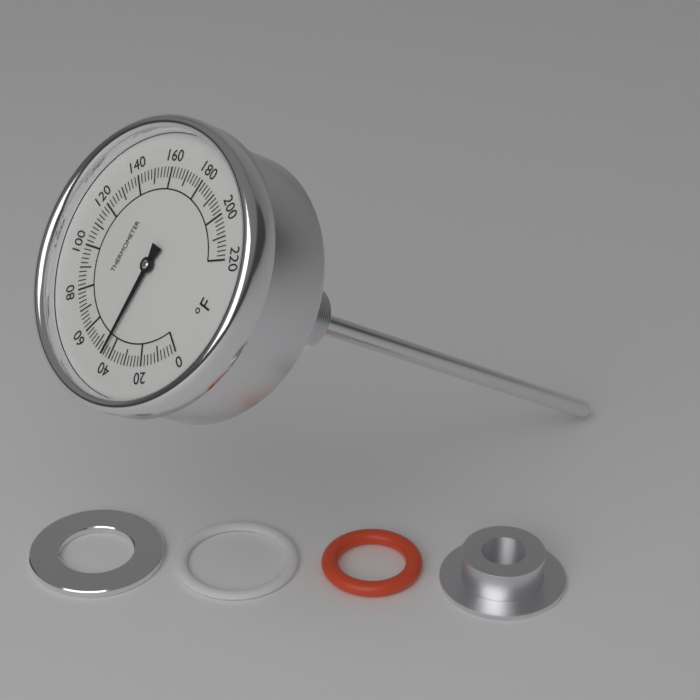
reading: 44 °F
